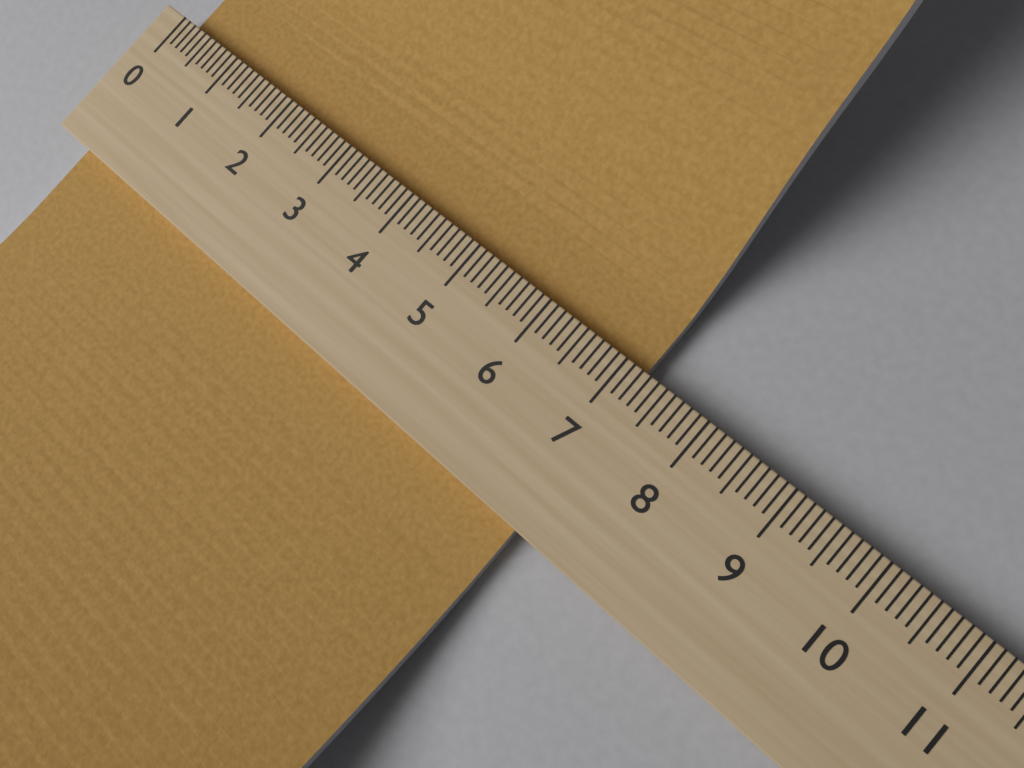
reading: 7.2 (no unit)
